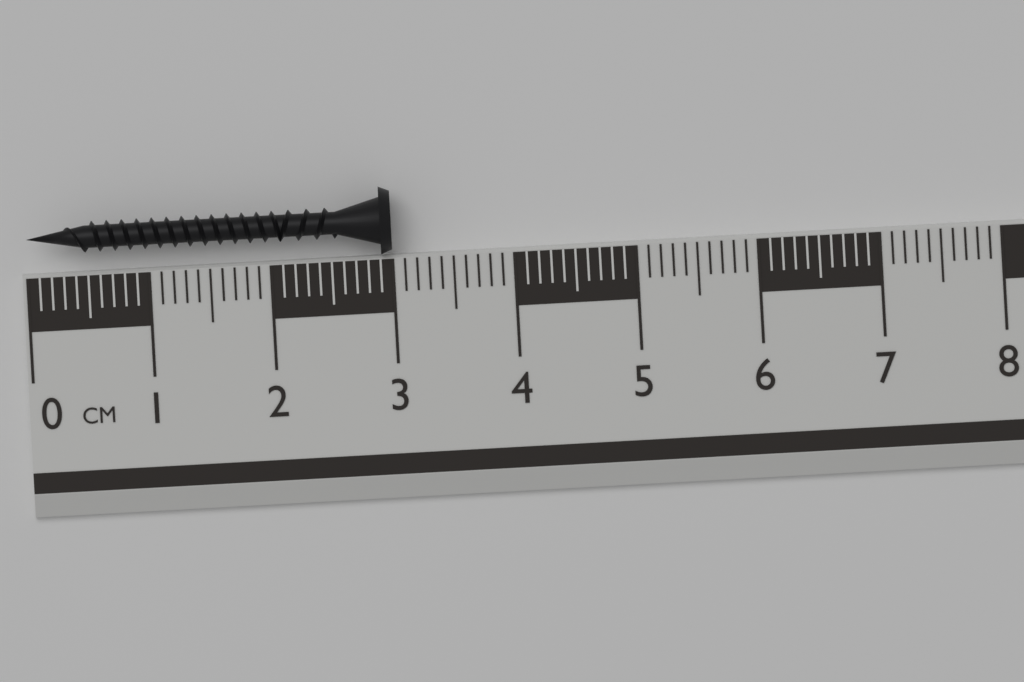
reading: 3.0 cm
